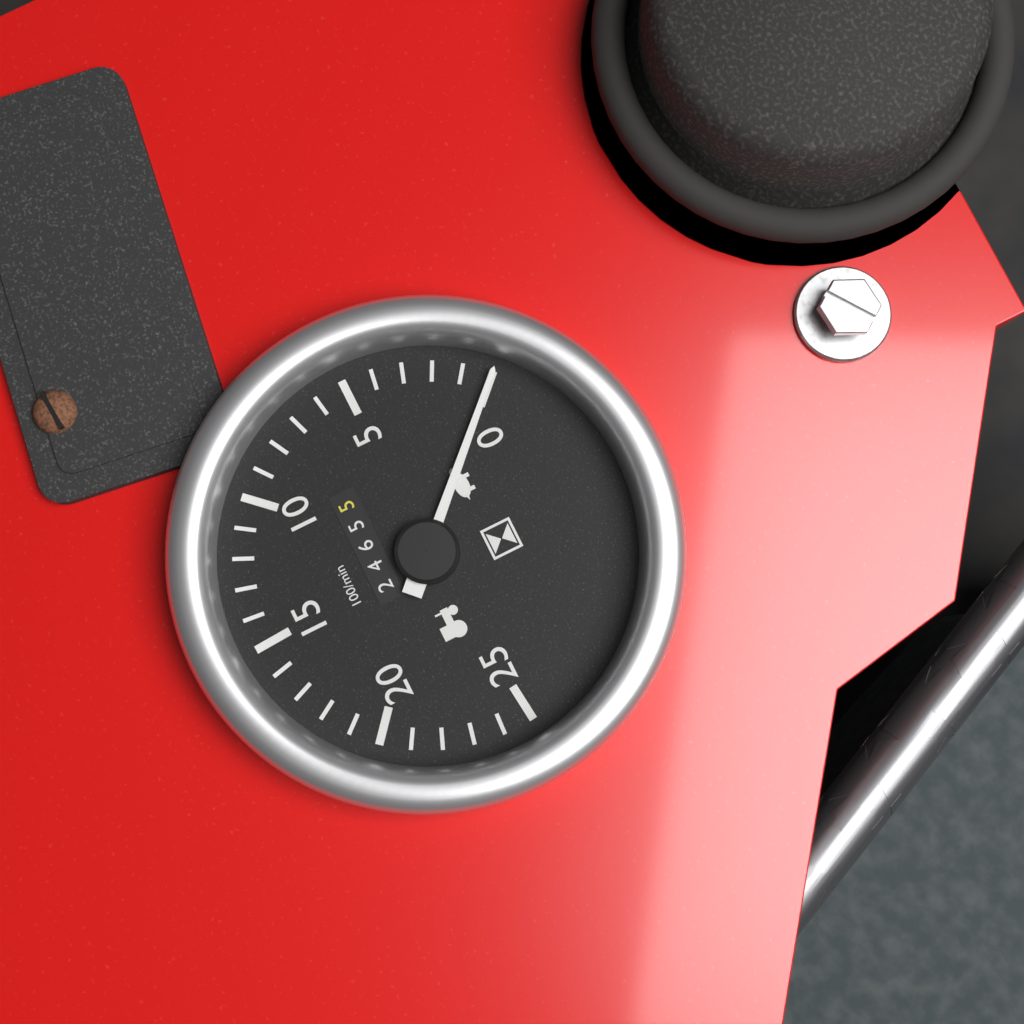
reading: 0 1/min
